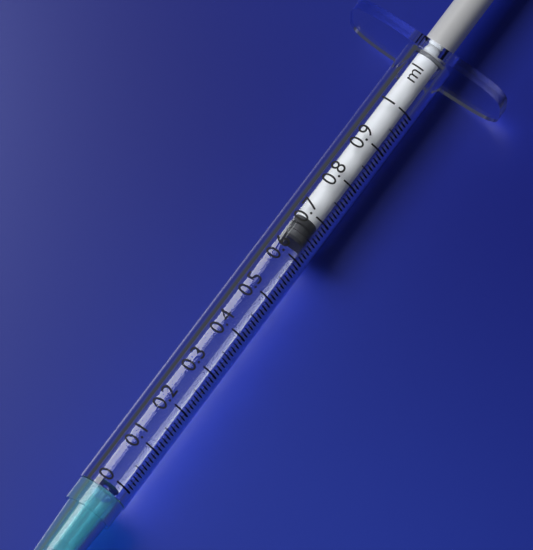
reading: 0.64 ml
